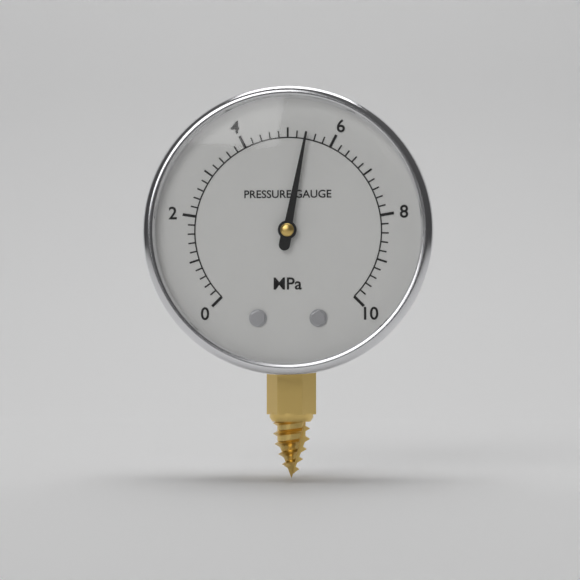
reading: 5.4 MPa
